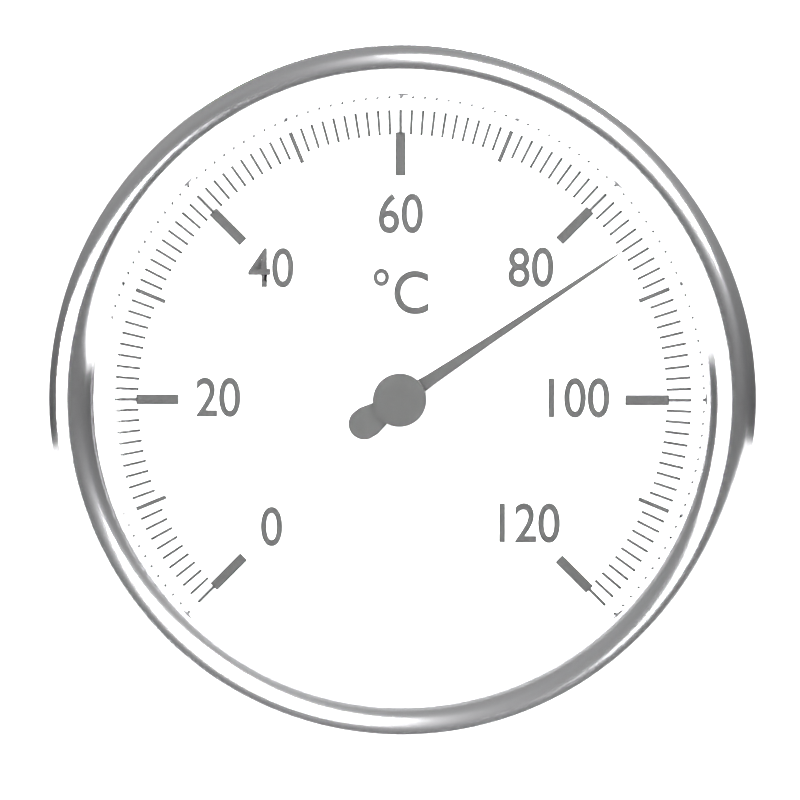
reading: 85 °C
